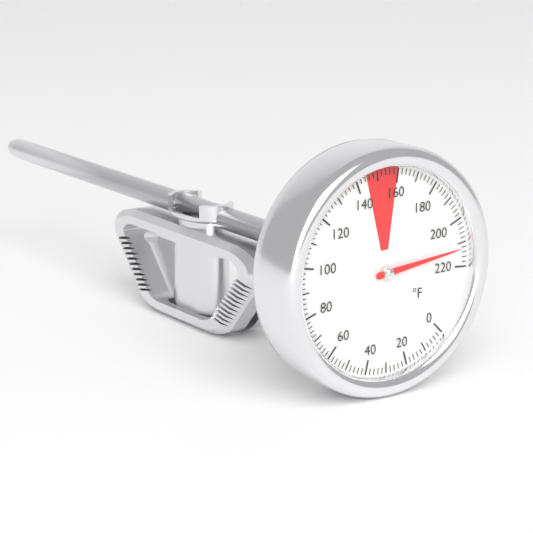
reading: 212 °F
